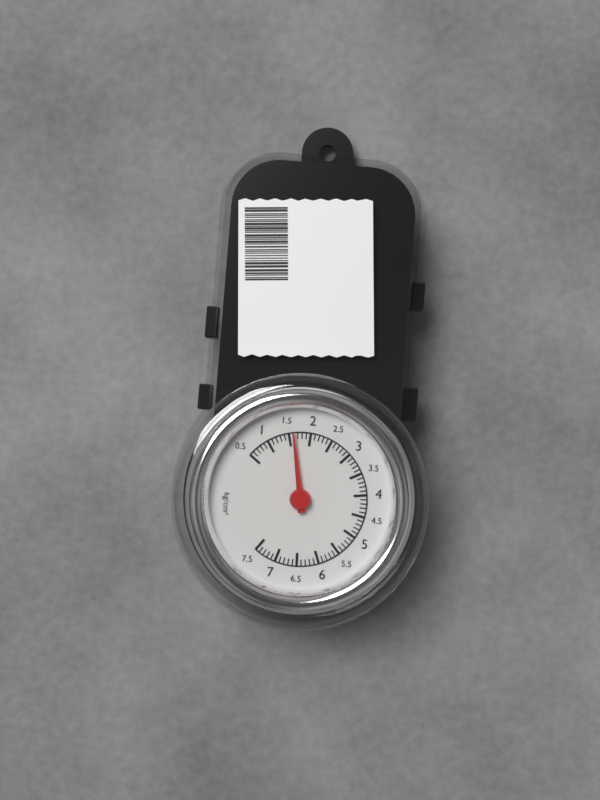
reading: 1.6 kg/cm²
